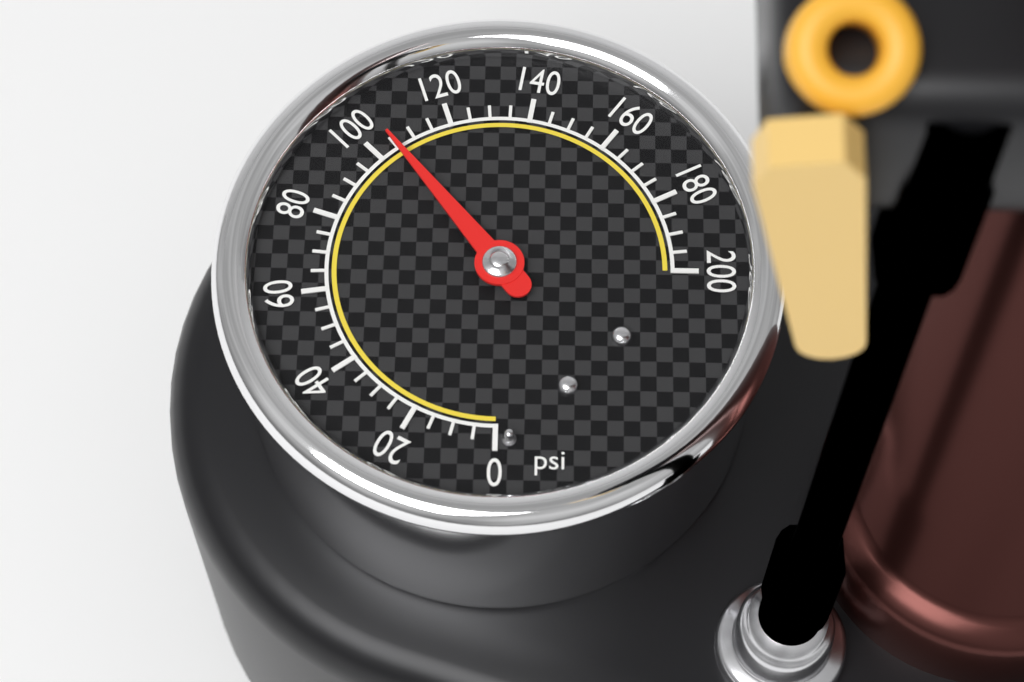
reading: 105 psi
